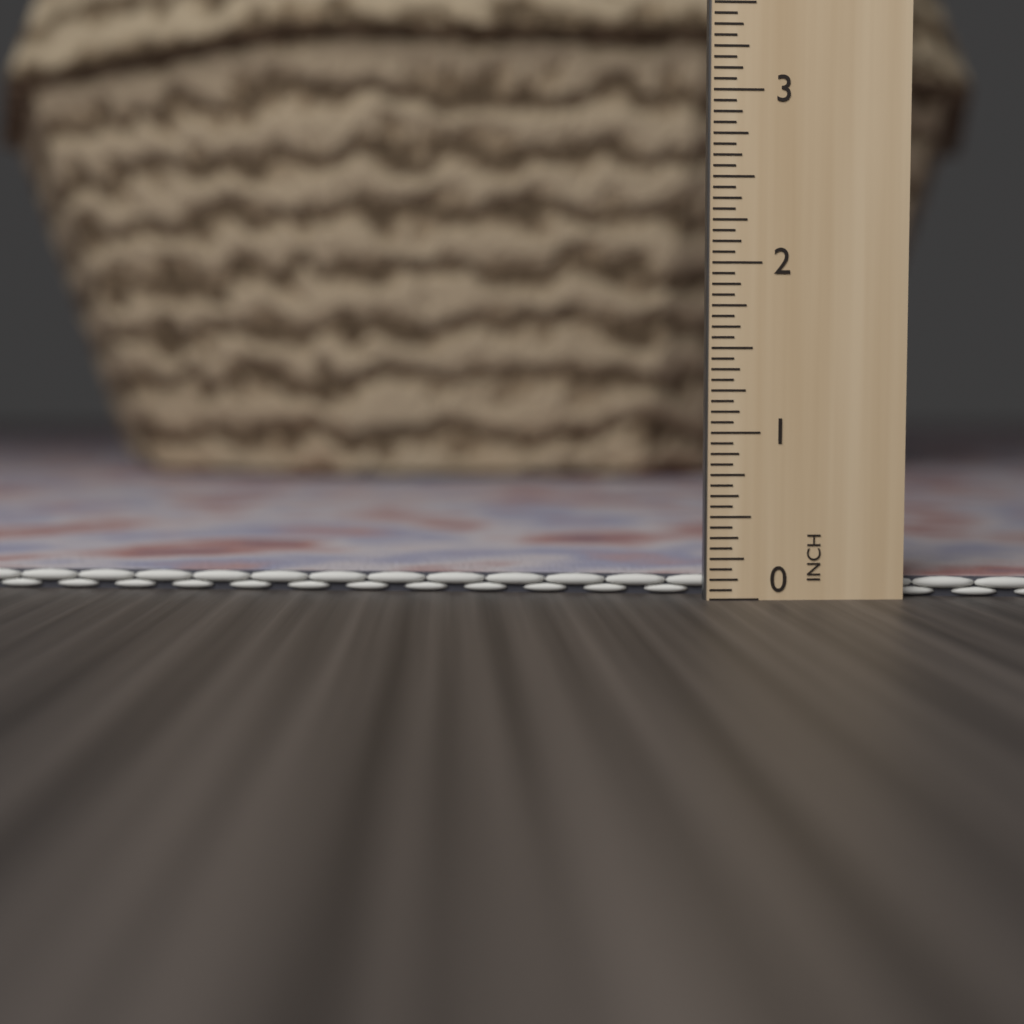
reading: 0.1250 in
